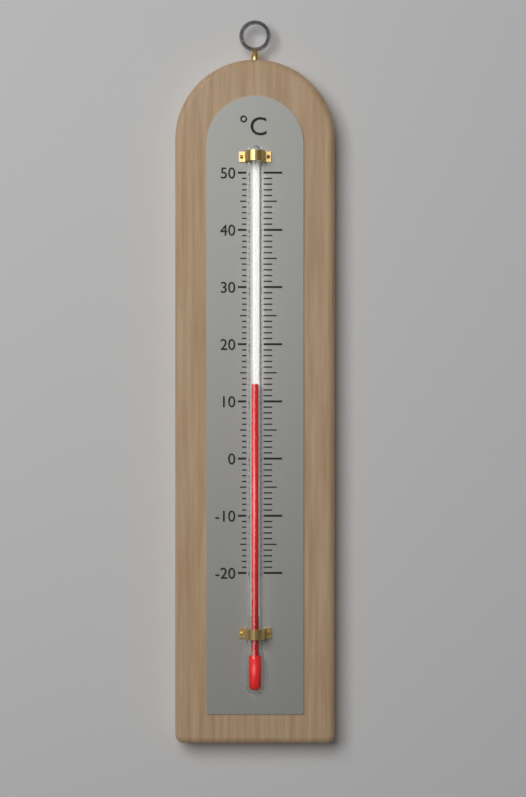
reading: 13 °C
